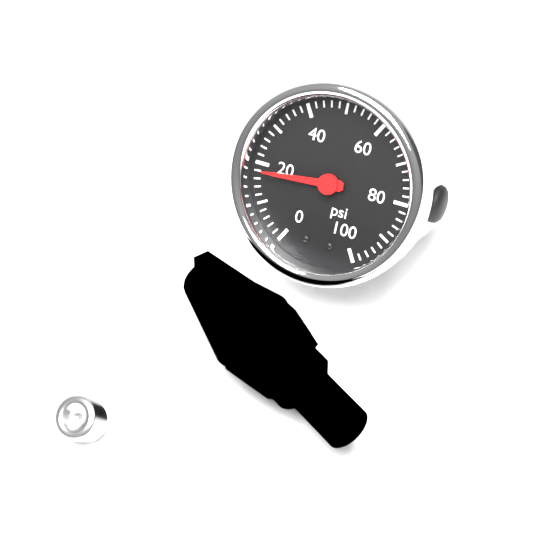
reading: 18 psi
